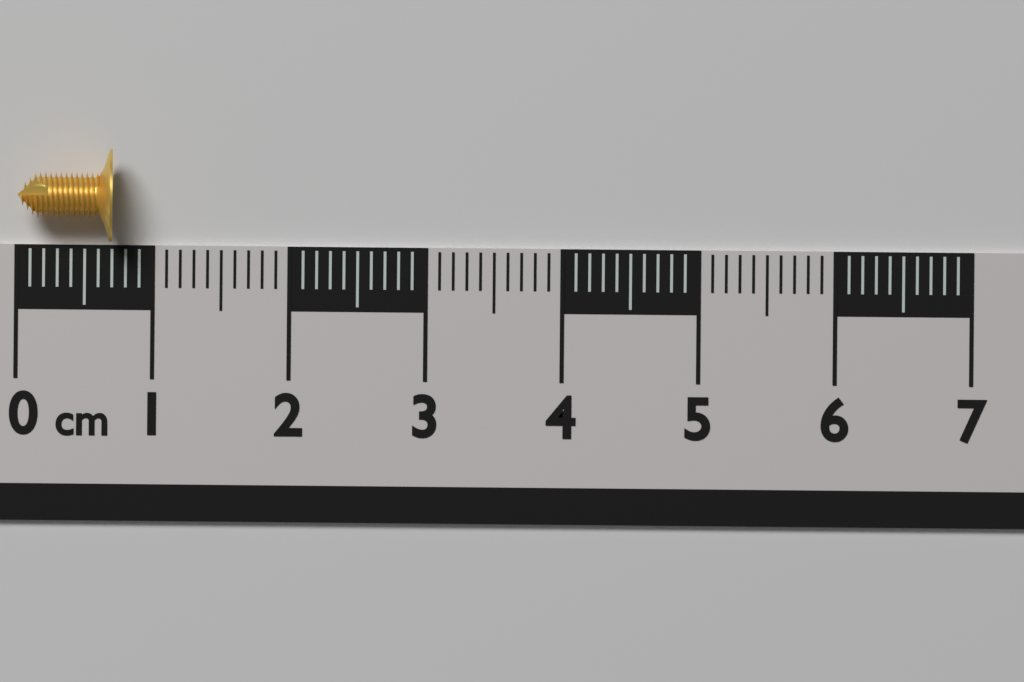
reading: 0.7 cm
